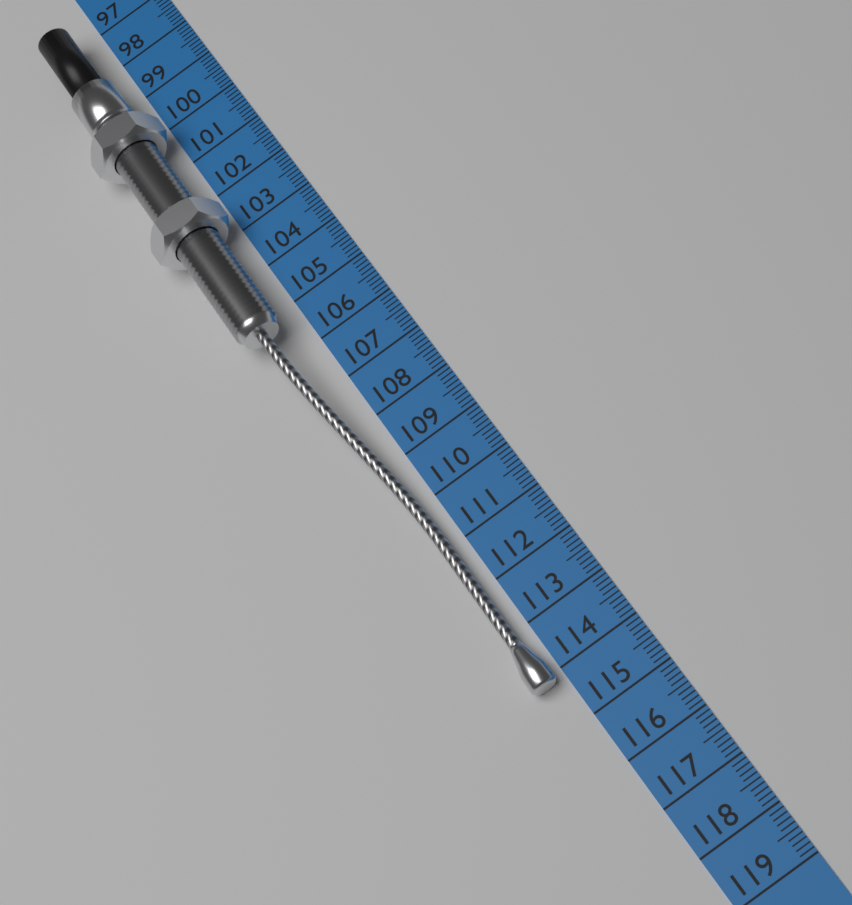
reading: 114.2 cm
